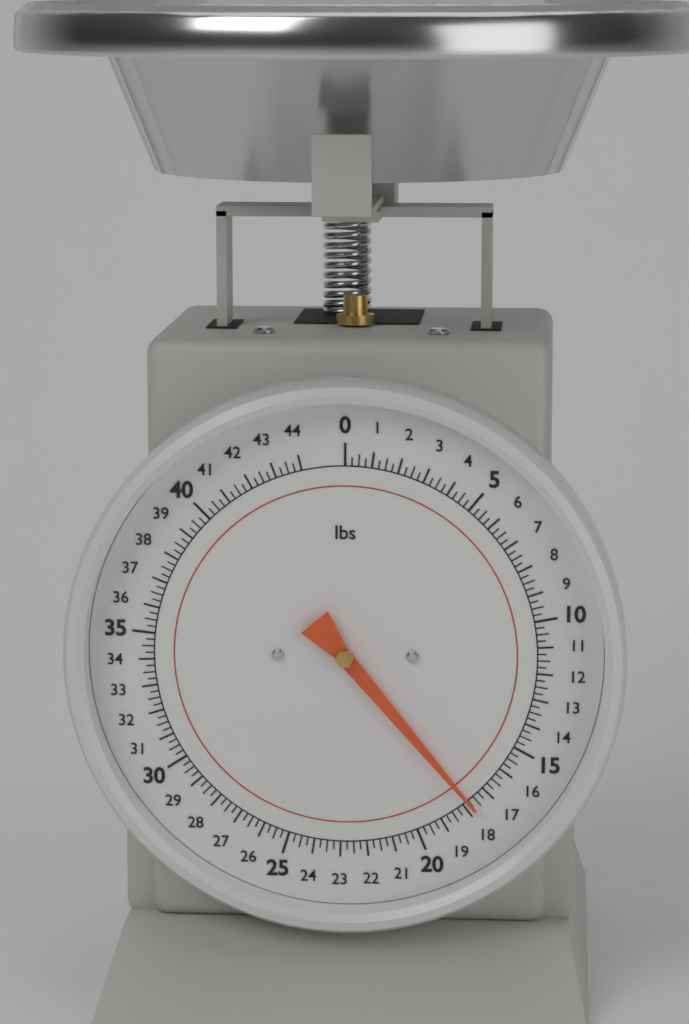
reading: 17.75 lbs
